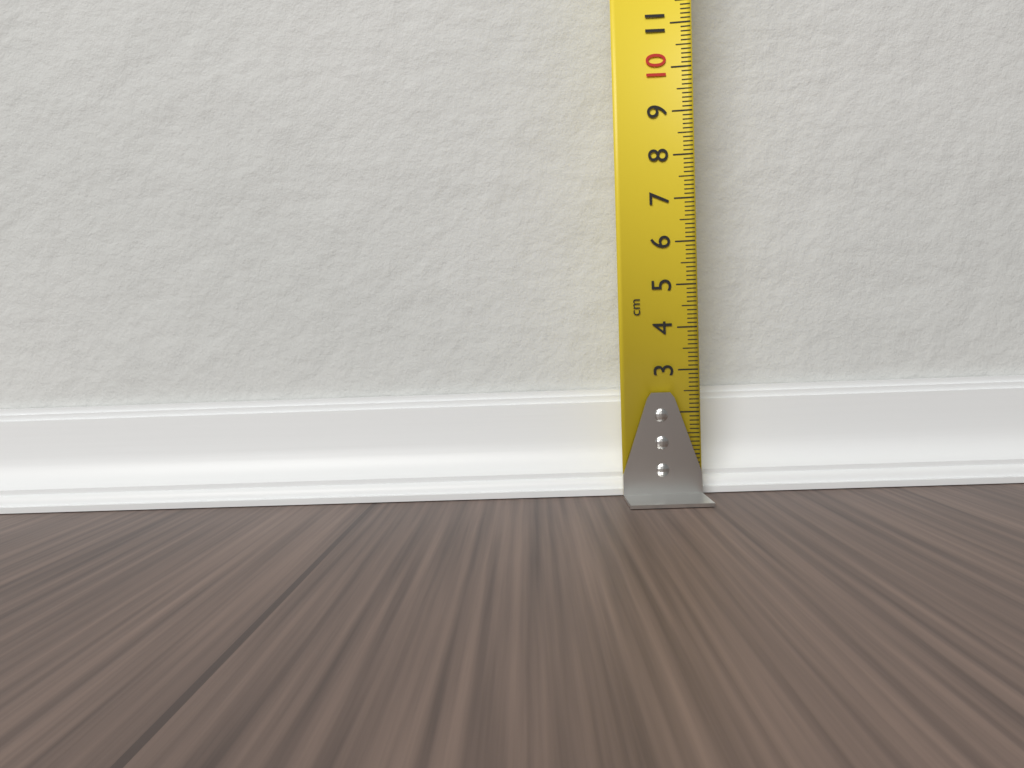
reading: 2.5 cm
